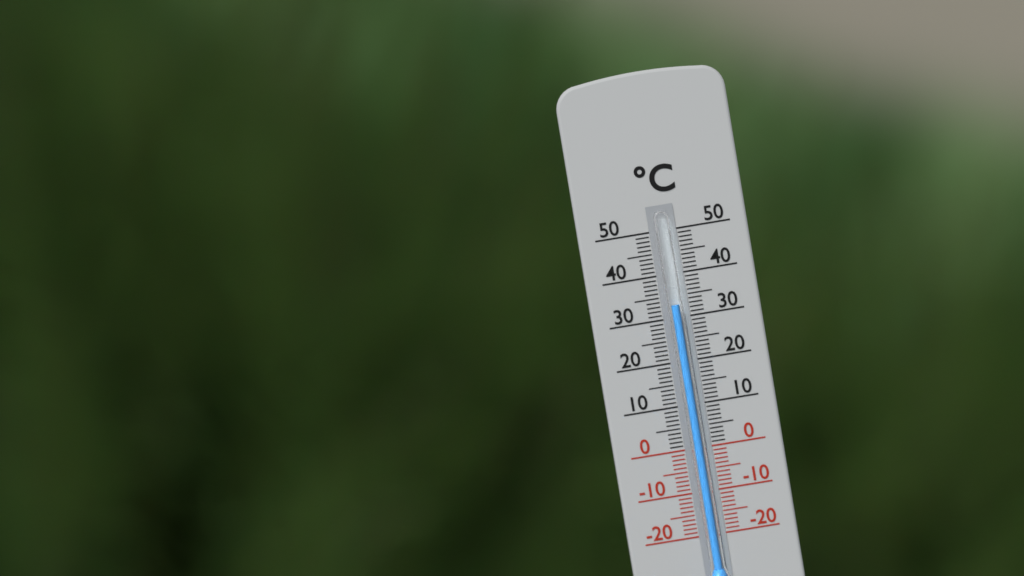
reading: 33 °C
